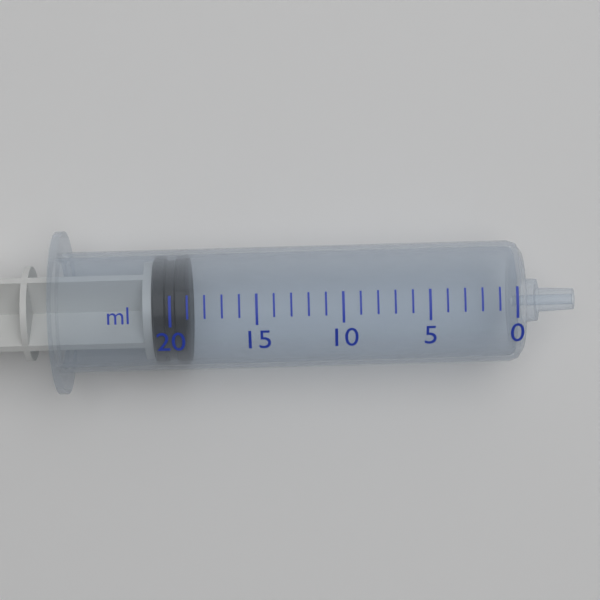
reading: 19 ml
